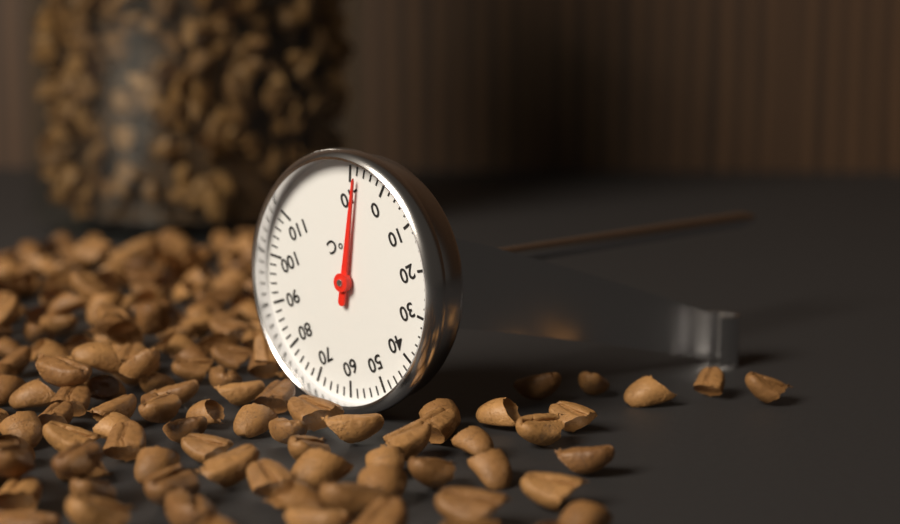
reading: -8 °C
